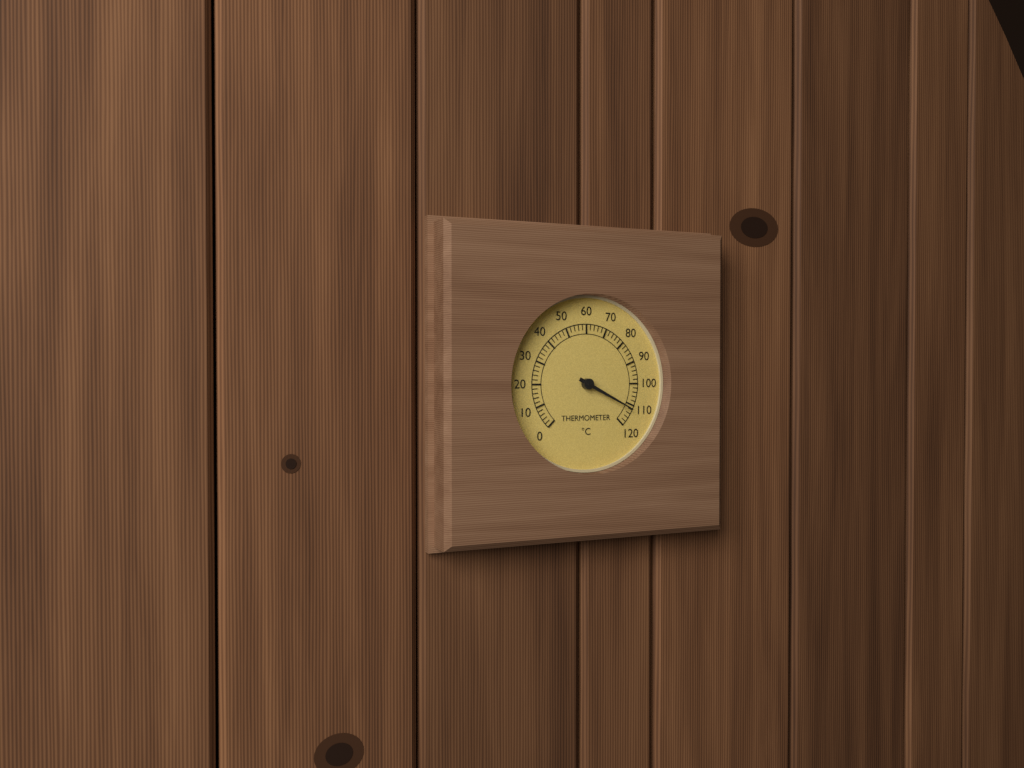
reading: 112 °C
